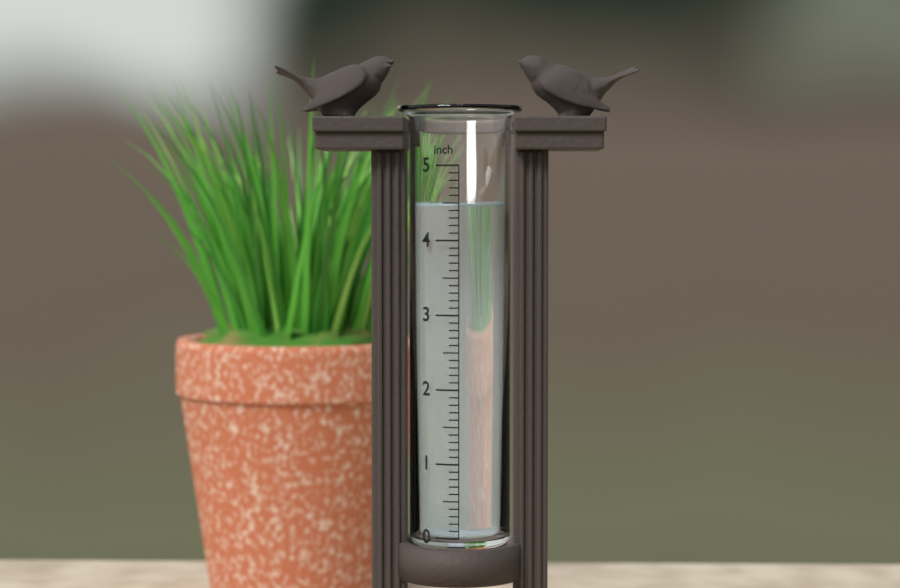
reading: 4.5 inch
